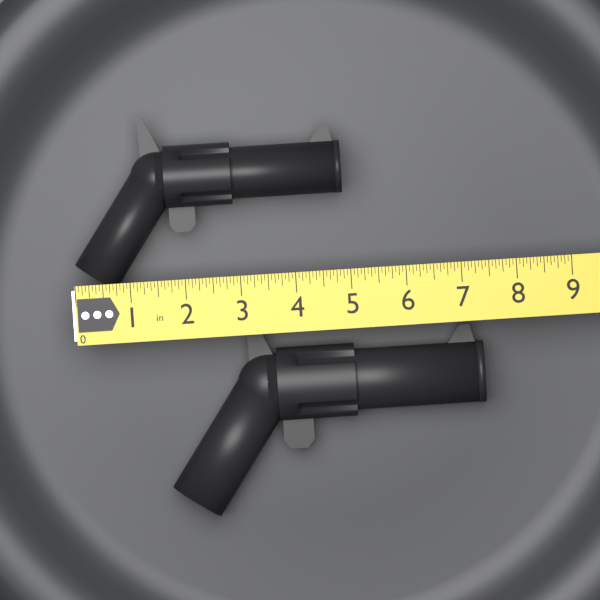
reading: 4.9375 in
